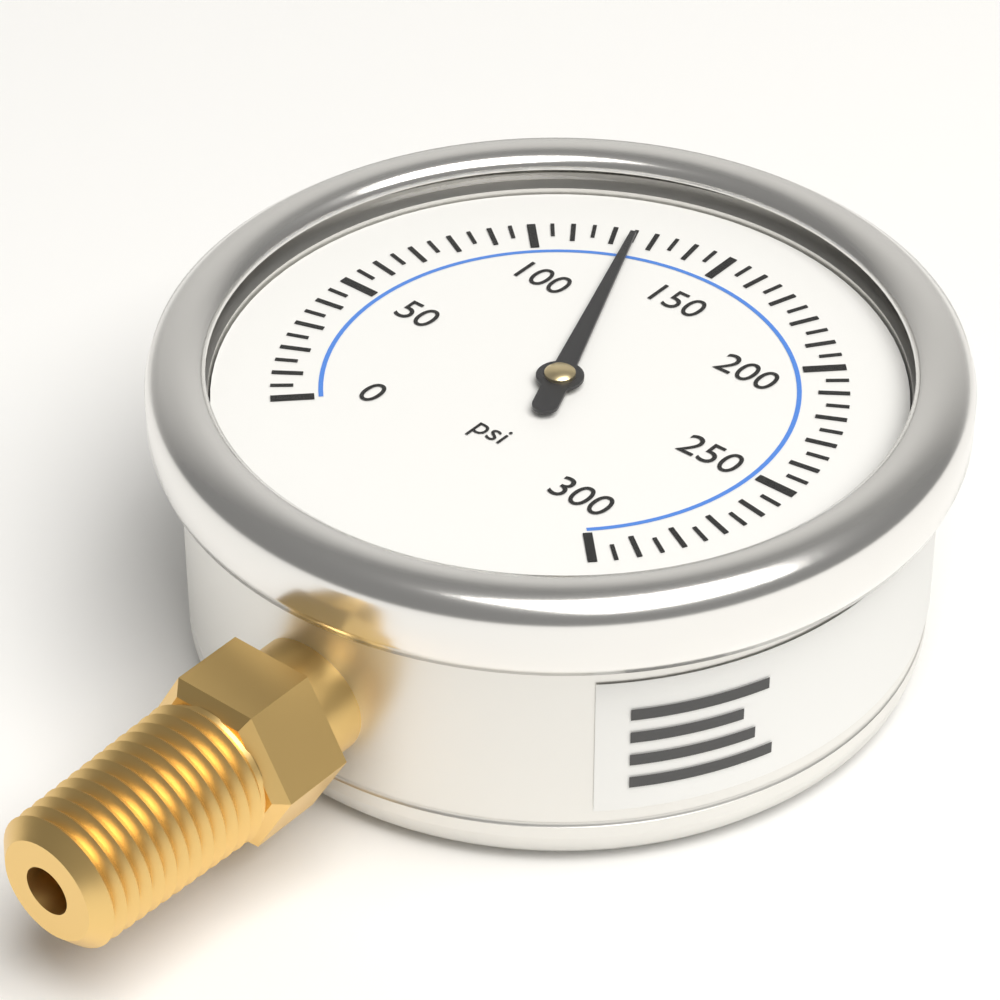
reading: 125 psi
